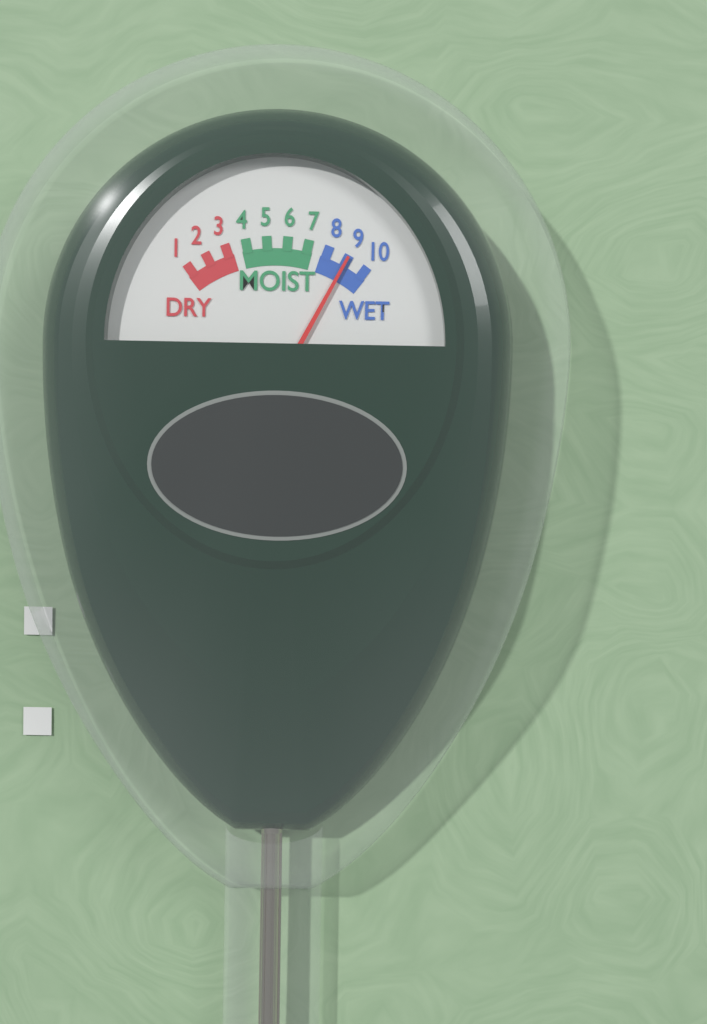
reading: 9 (no unit)
